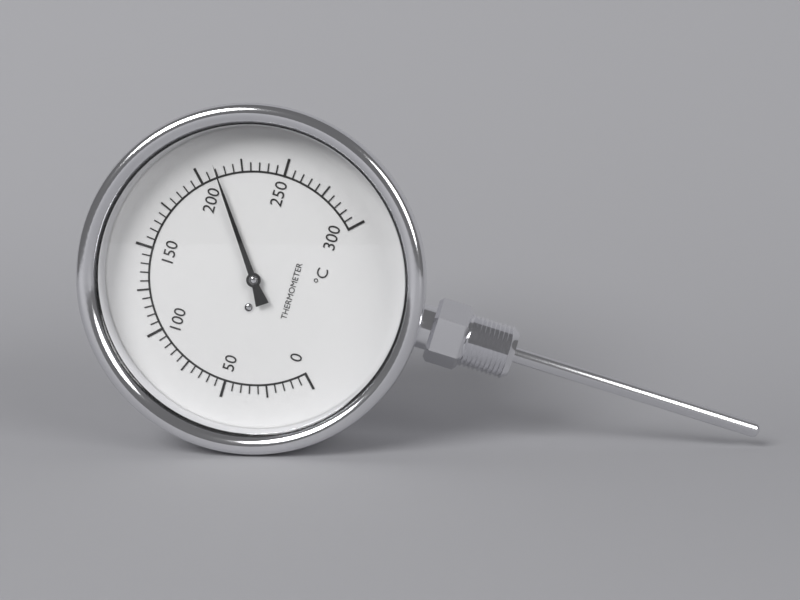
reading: 210 °C
